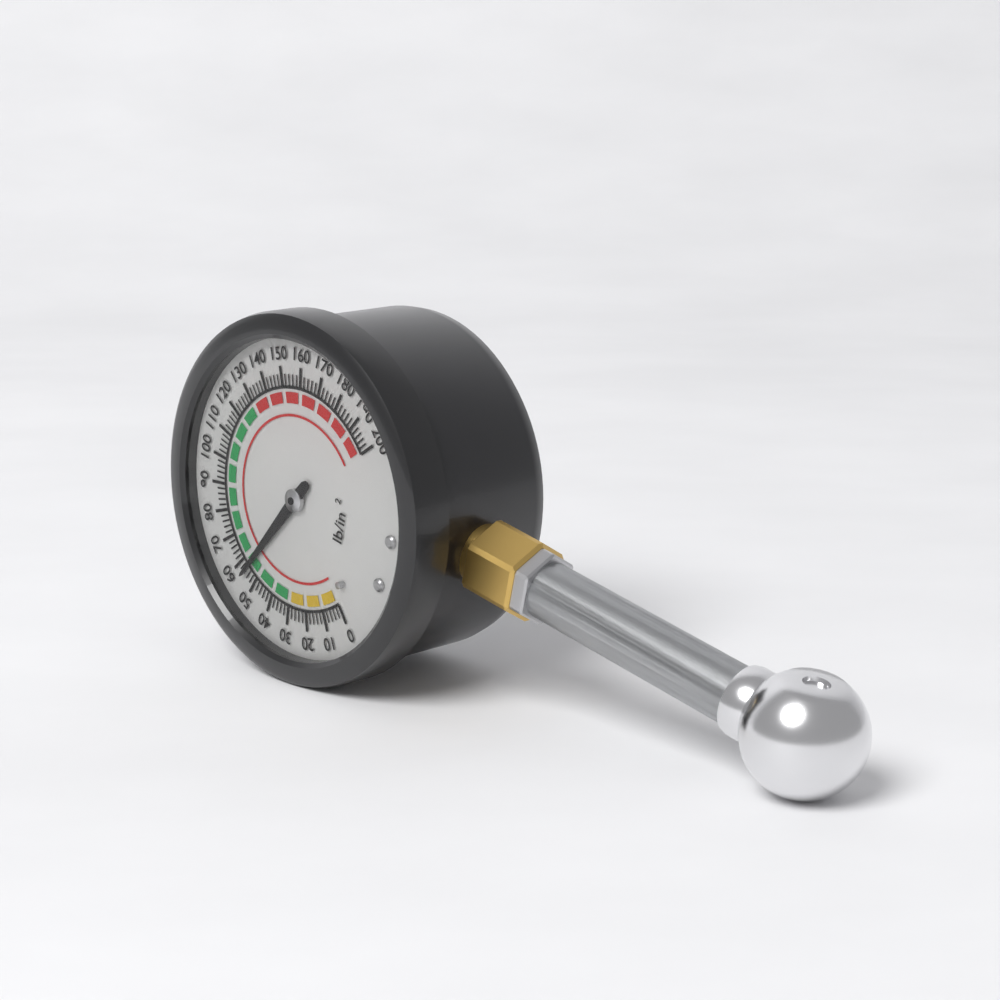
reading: 56 psi
